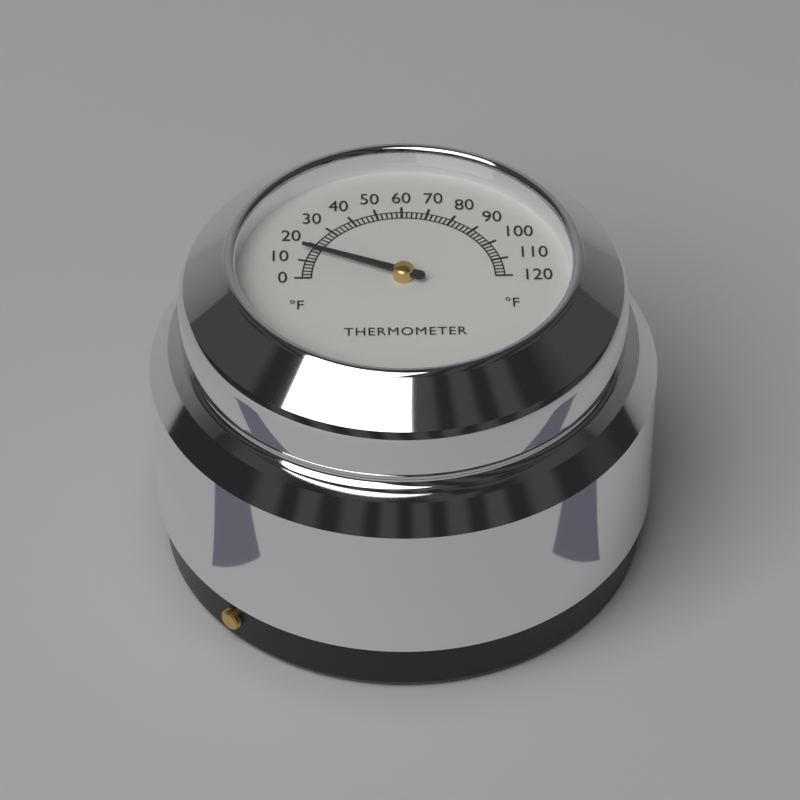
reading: 16 °F
